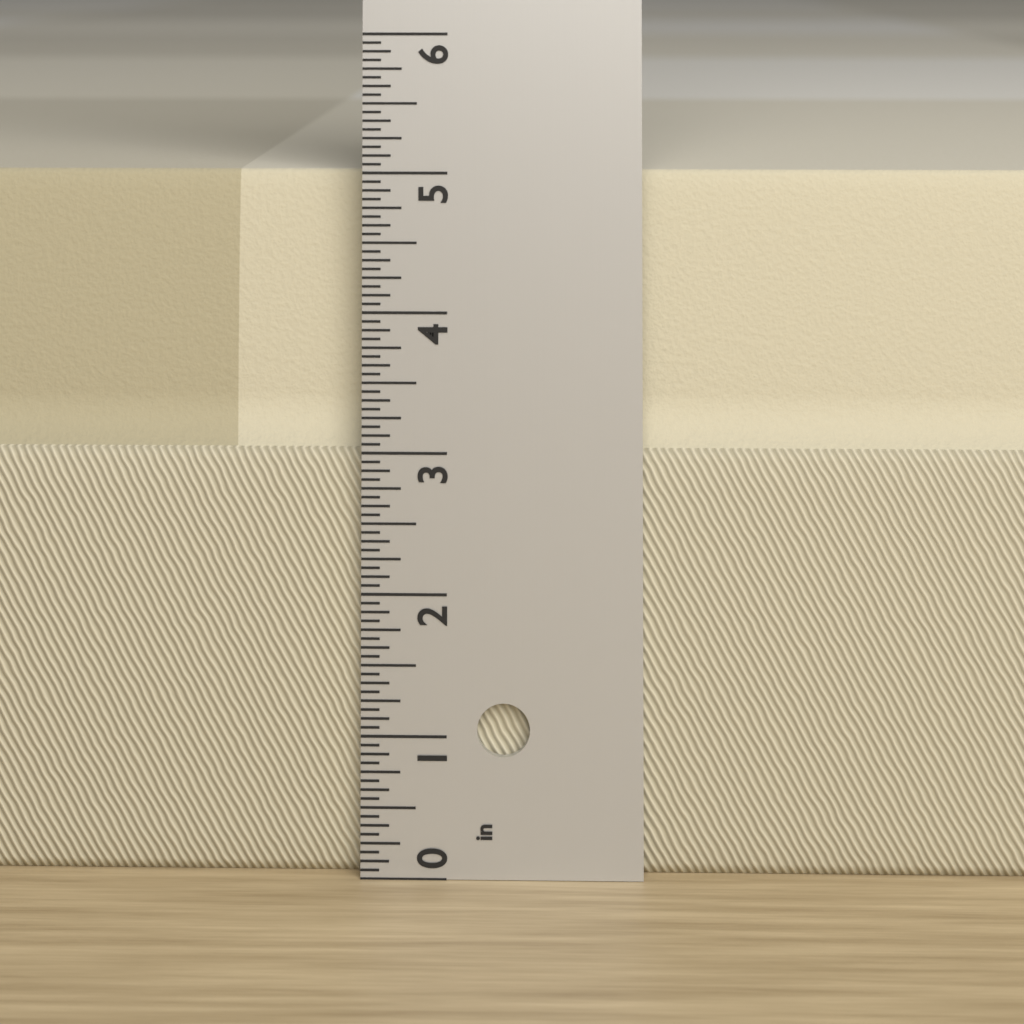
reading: 5.0000 in
